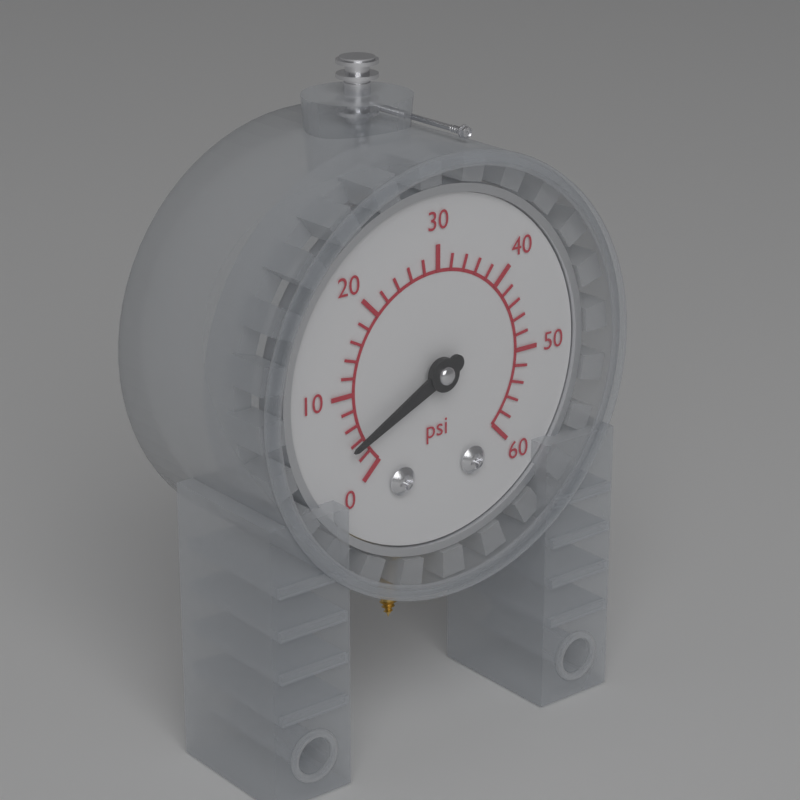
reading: 4 psi
